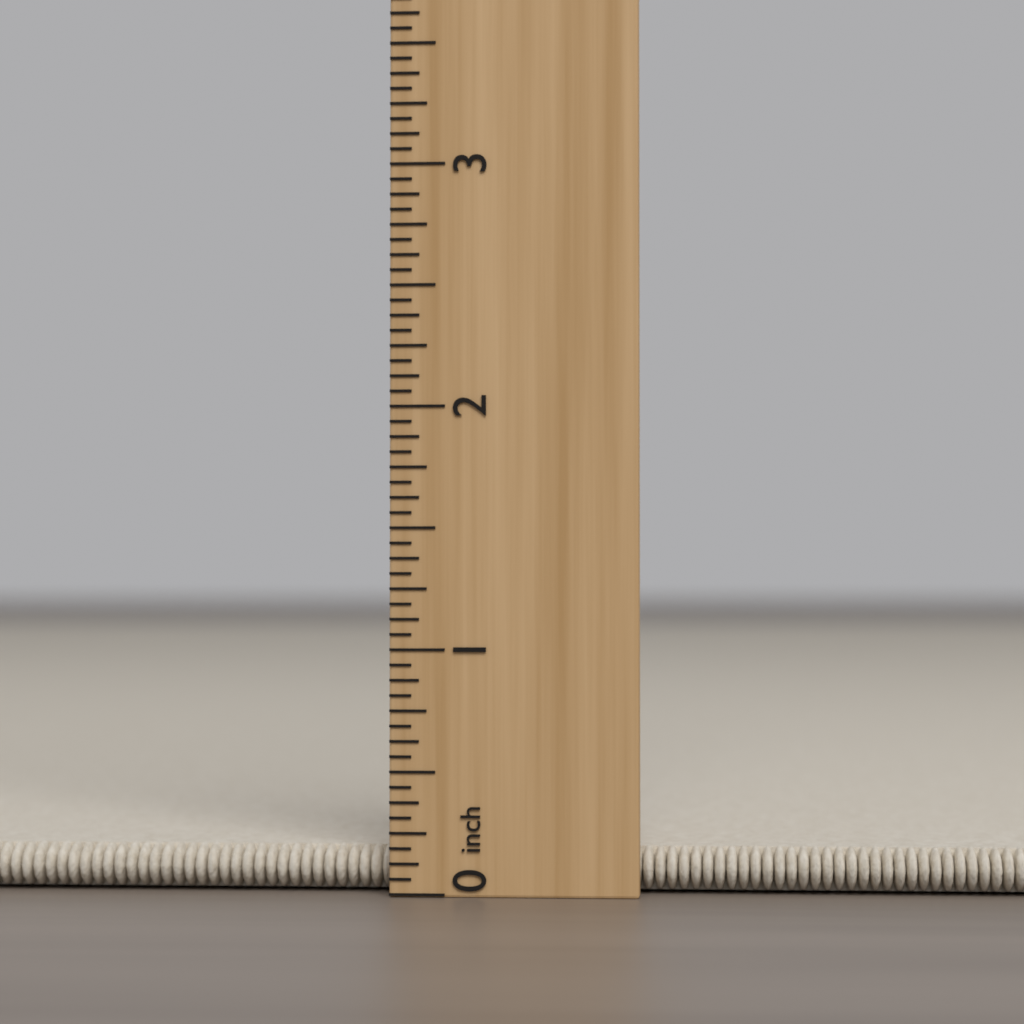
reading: 0.1875 inch
